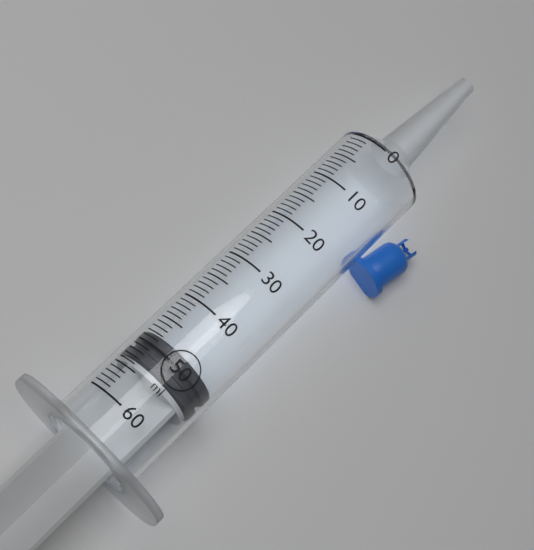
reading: 48 ml
